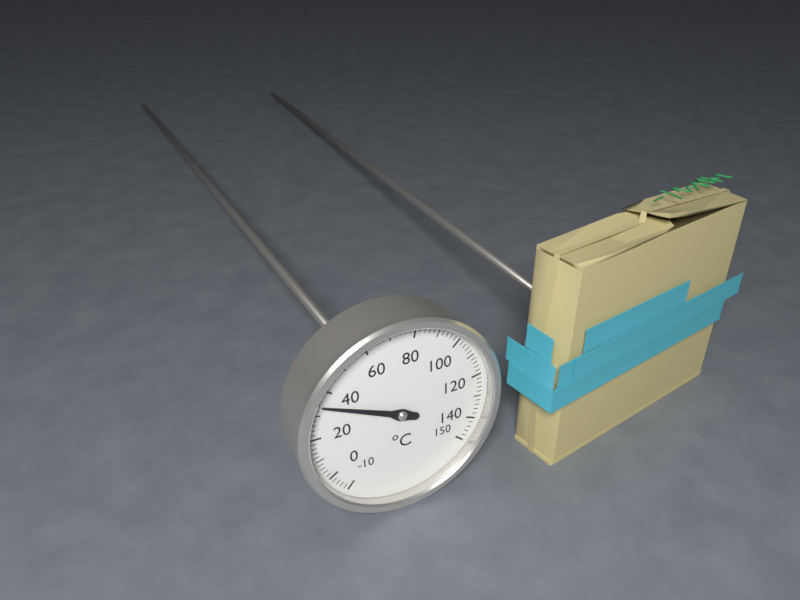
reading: 34 °C
